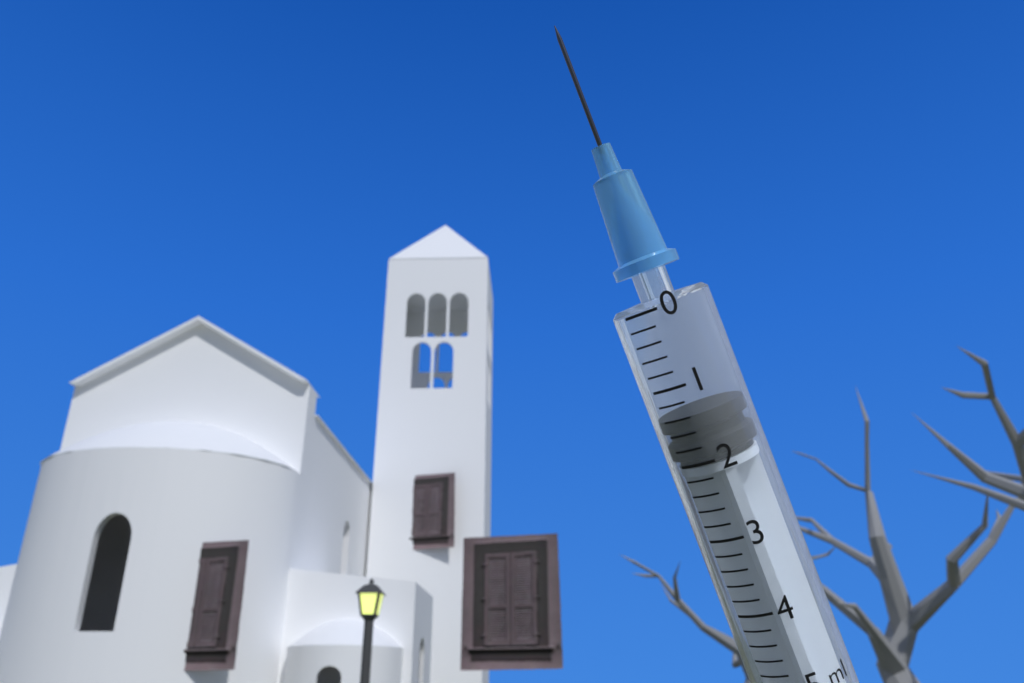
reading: 1.4 ml
